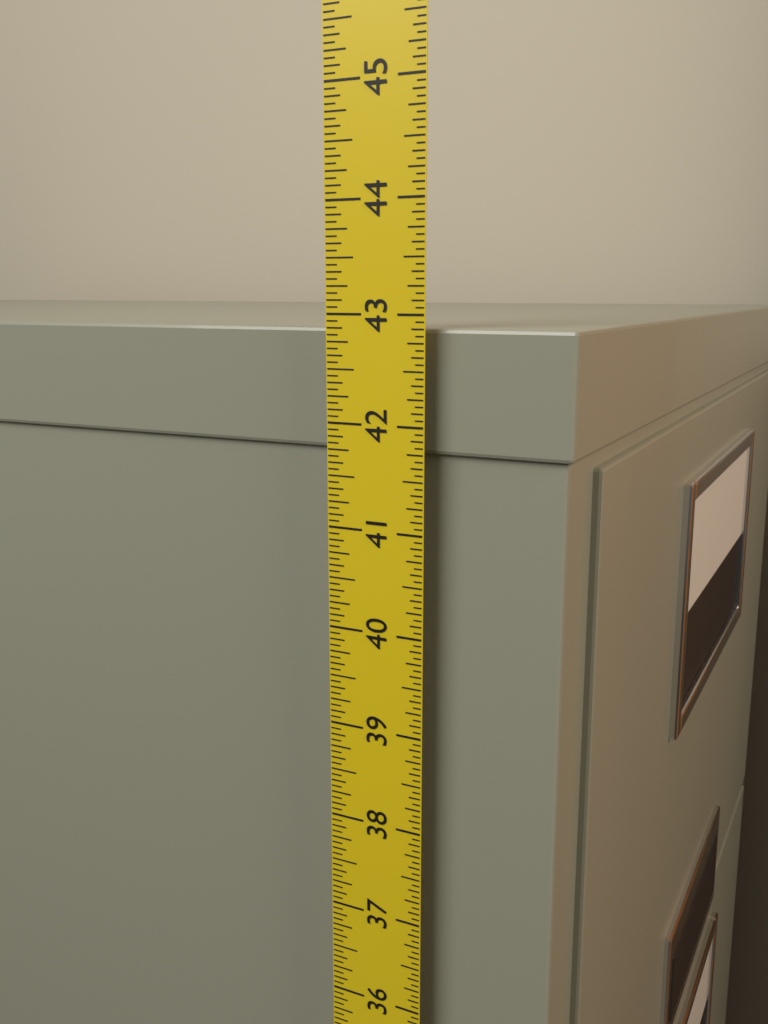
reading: 42.8750 in
